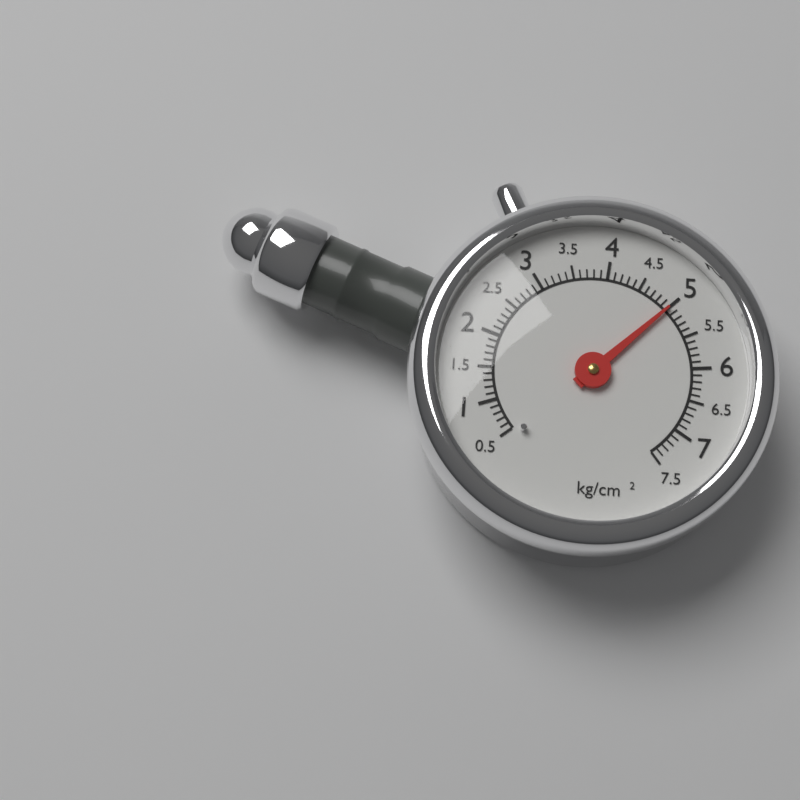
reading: 5.0 kg/cm²
